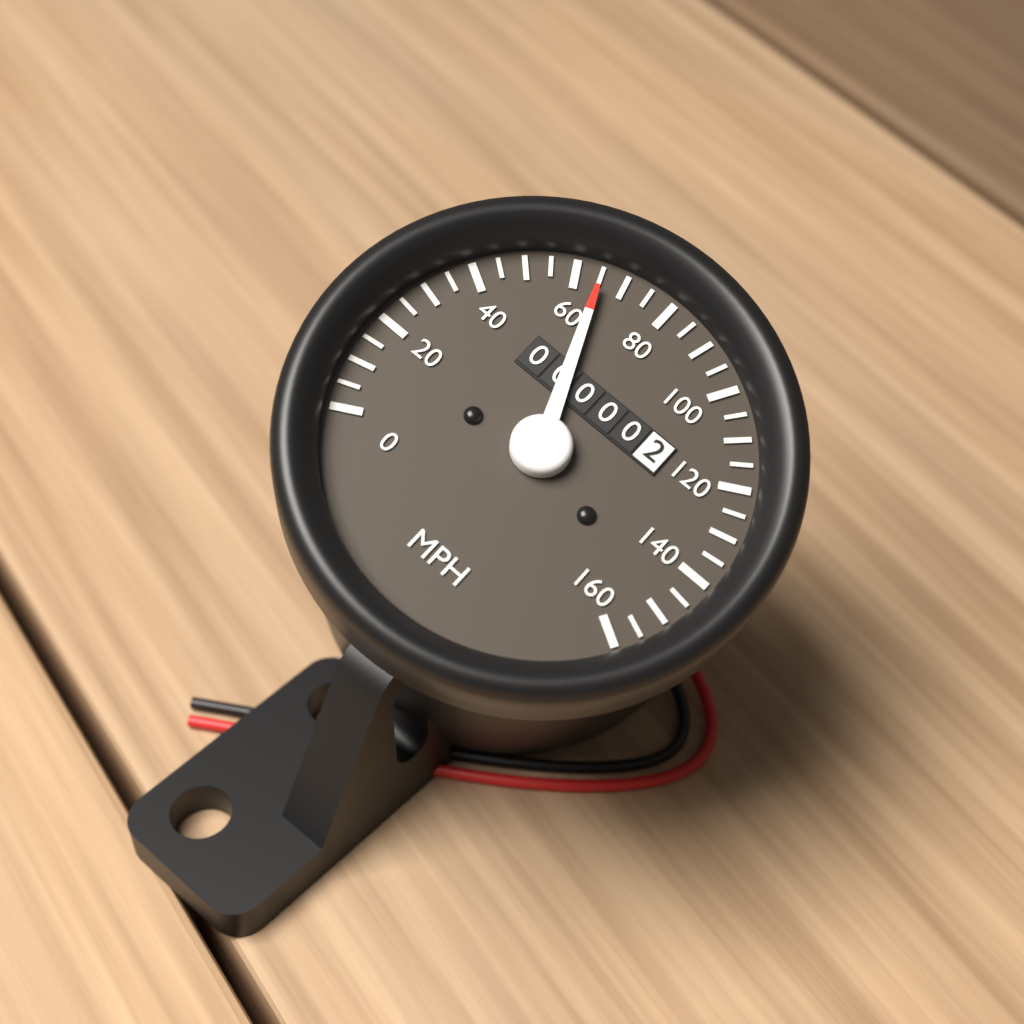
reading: 65 MPH
